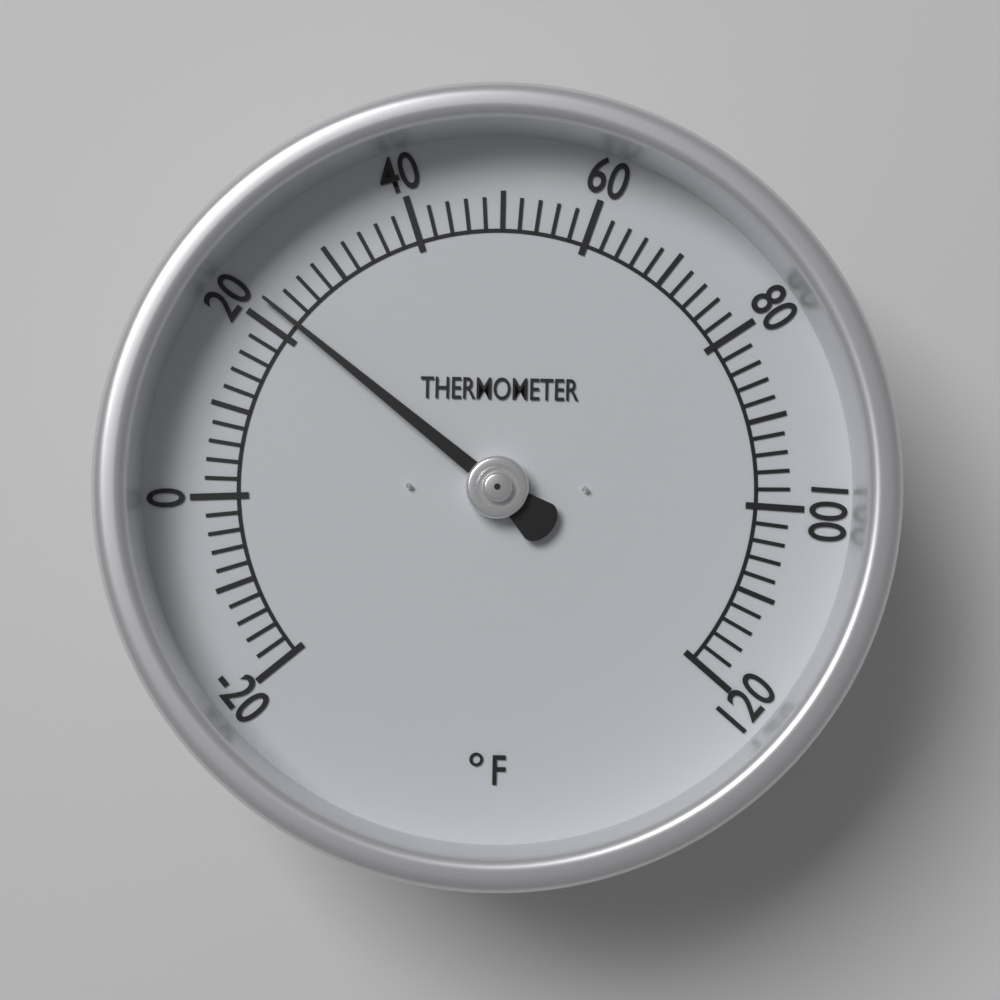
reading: 22 °F
